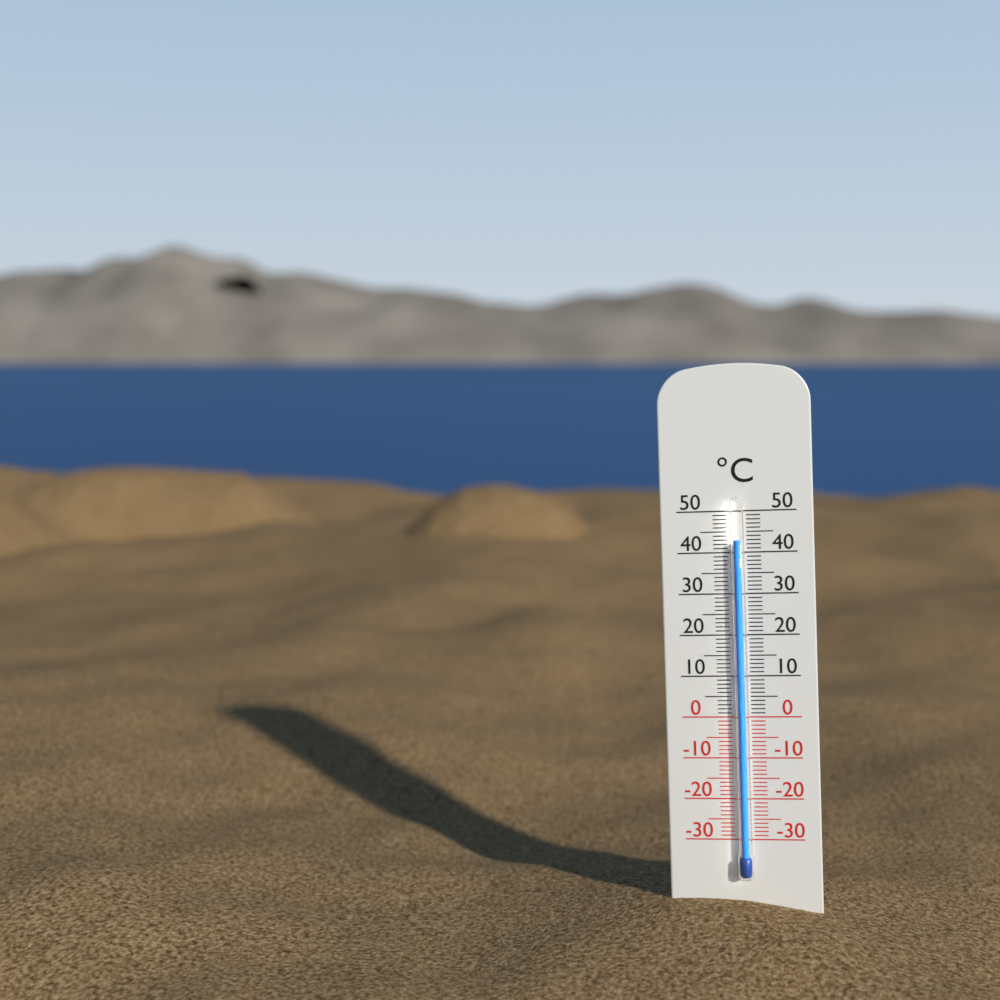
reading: 43 °C
